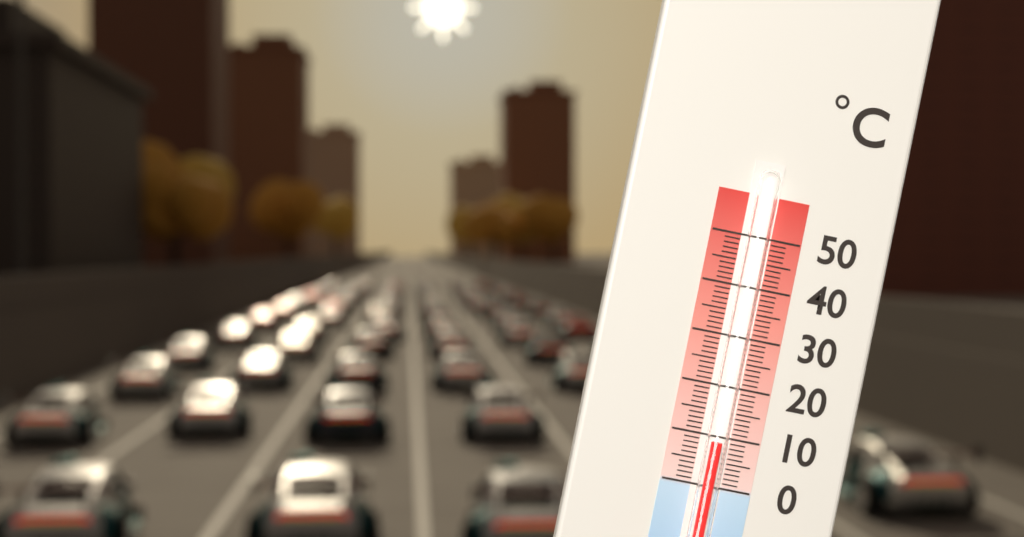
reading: 9 °C
